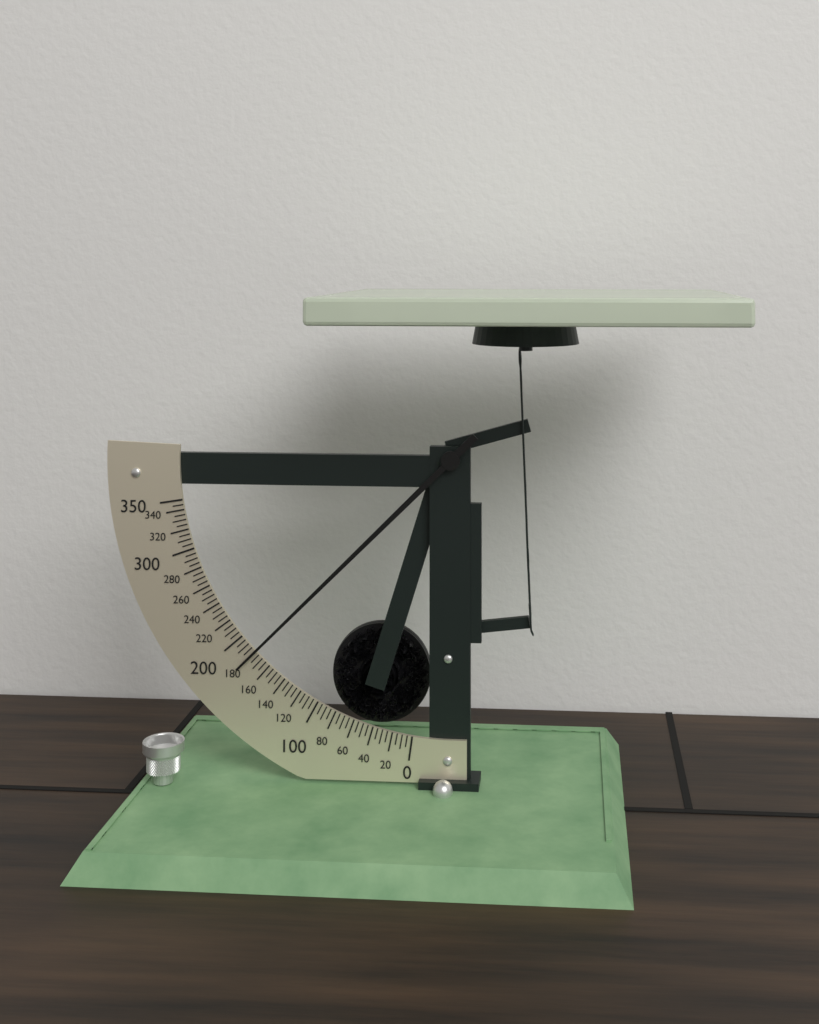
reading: 180 (no unit)
